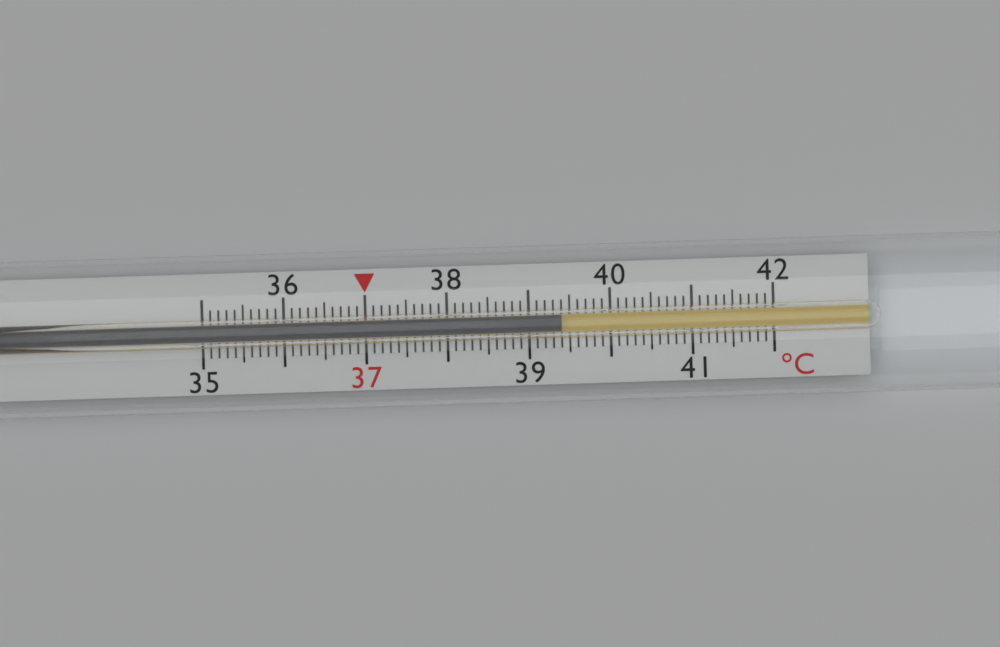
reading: 39.4 °C
